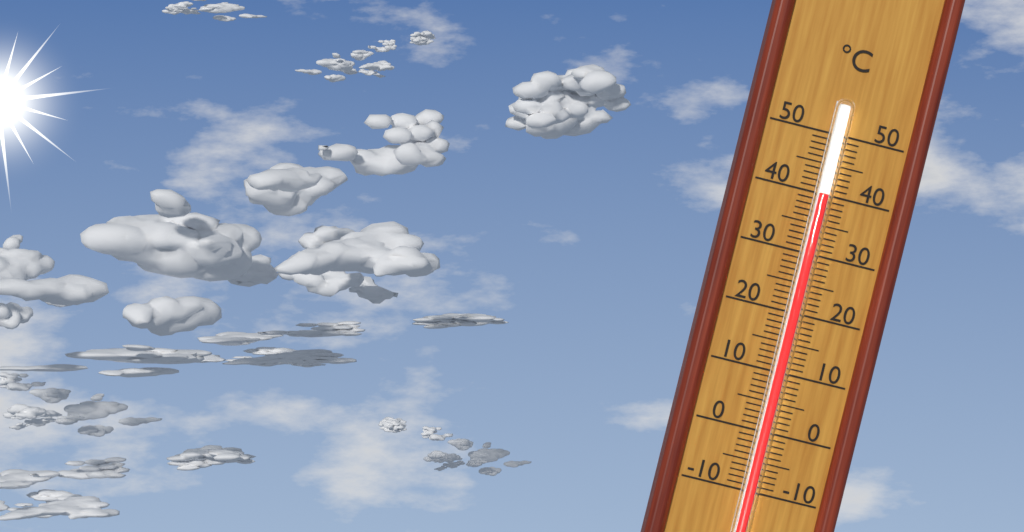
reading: 40 °C
